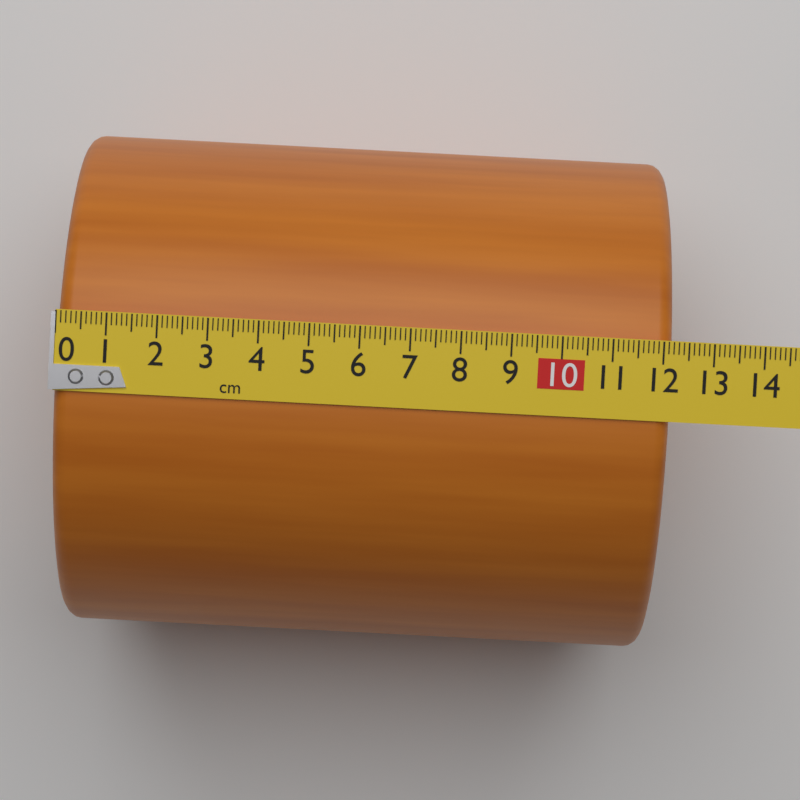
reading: 12.2 cm
